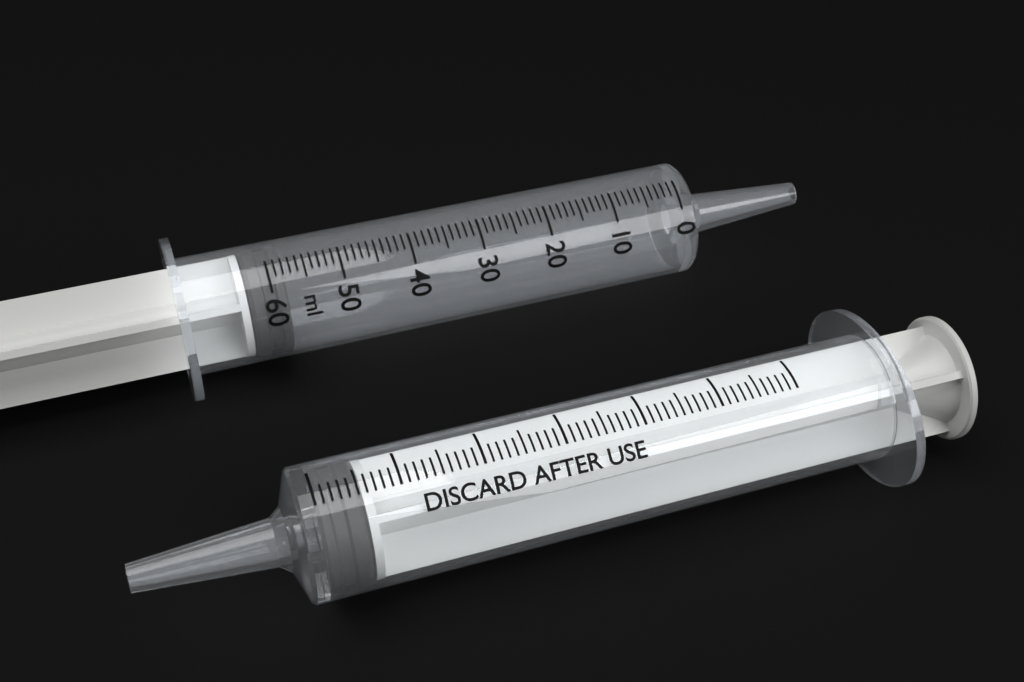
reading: 58 ml
